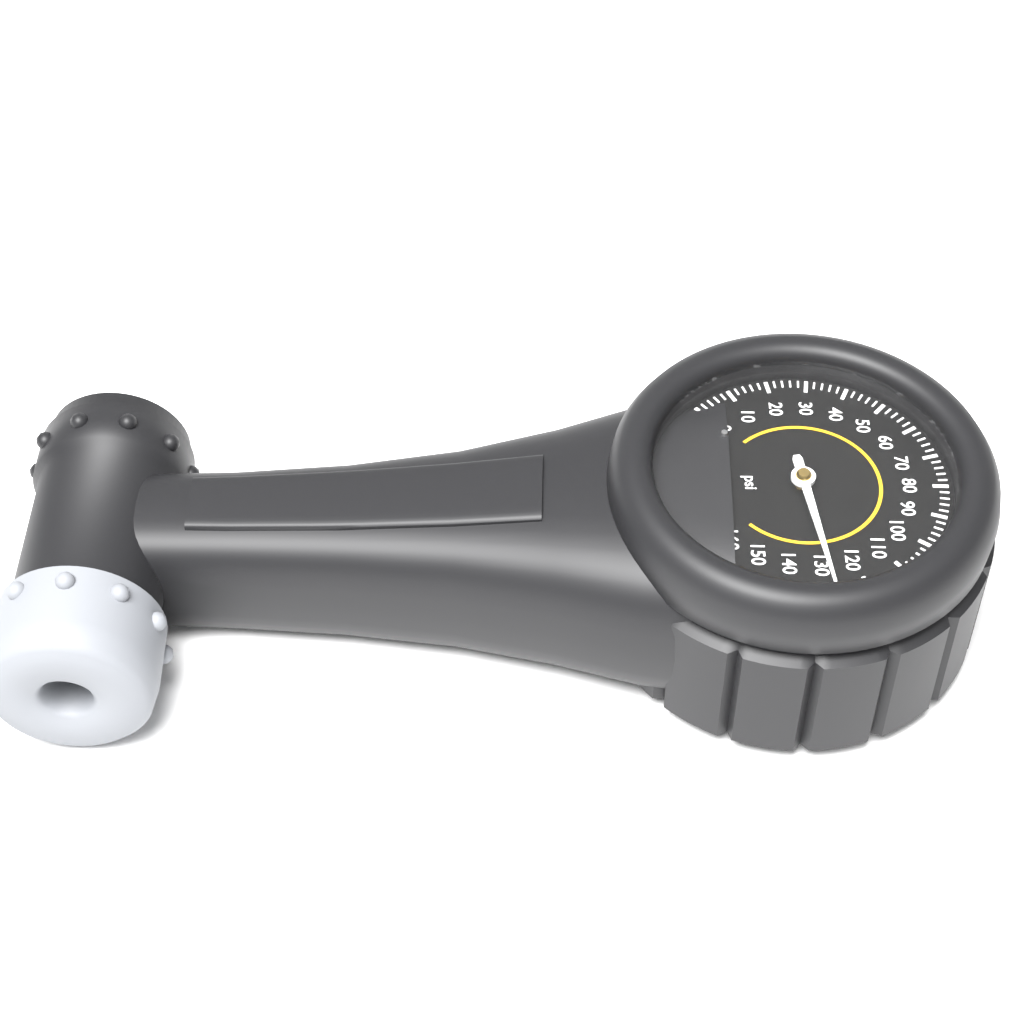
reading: 128 psi
